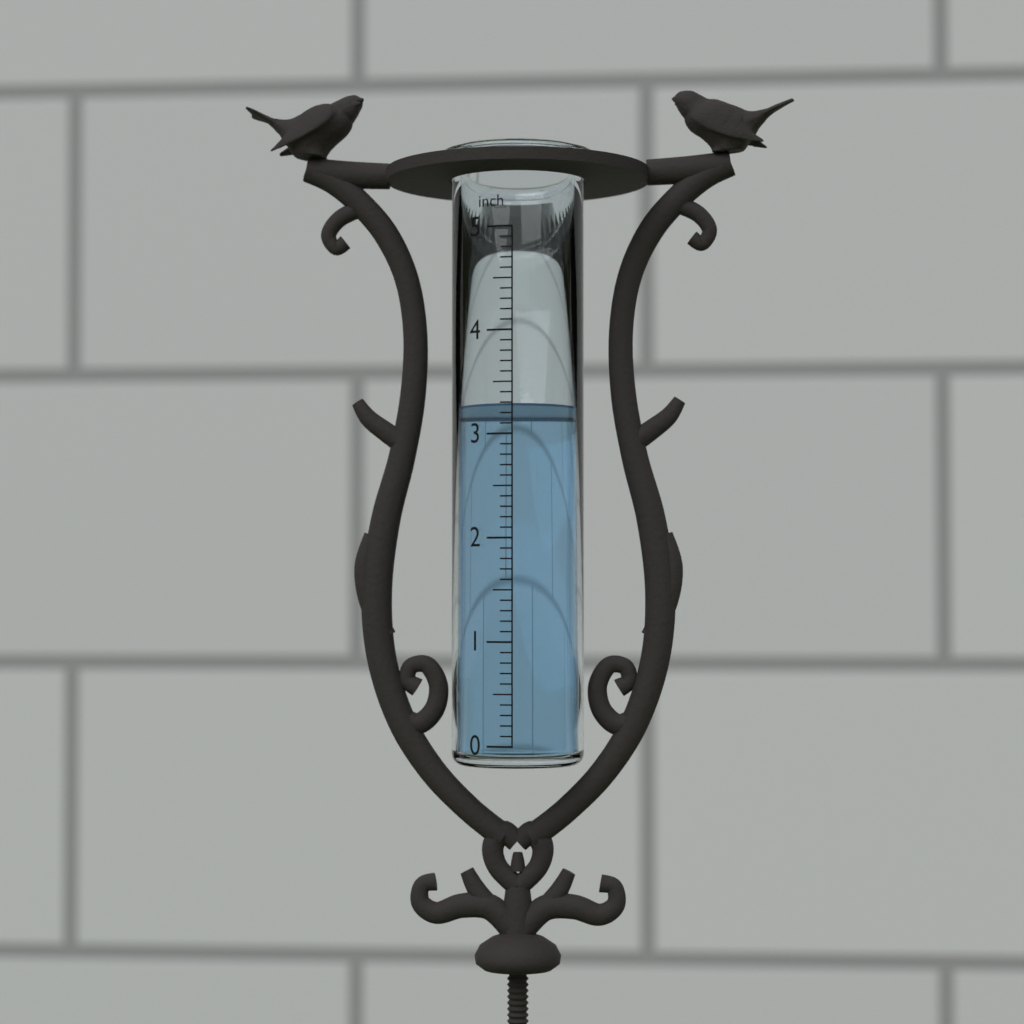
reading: 3.3 inch
